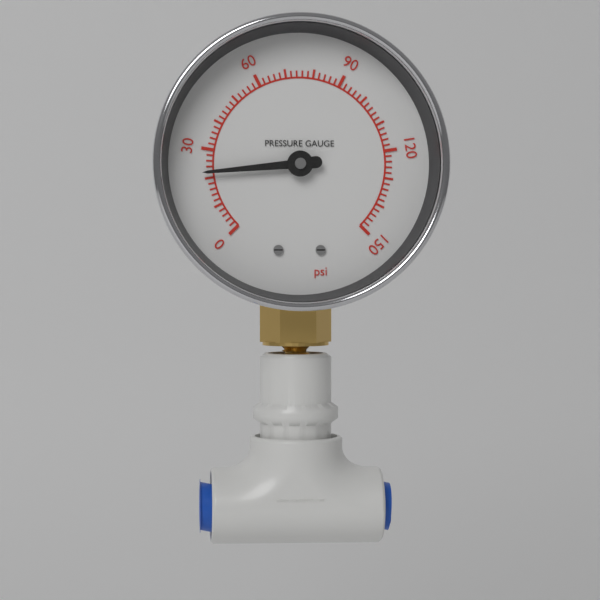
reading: 22 psi
